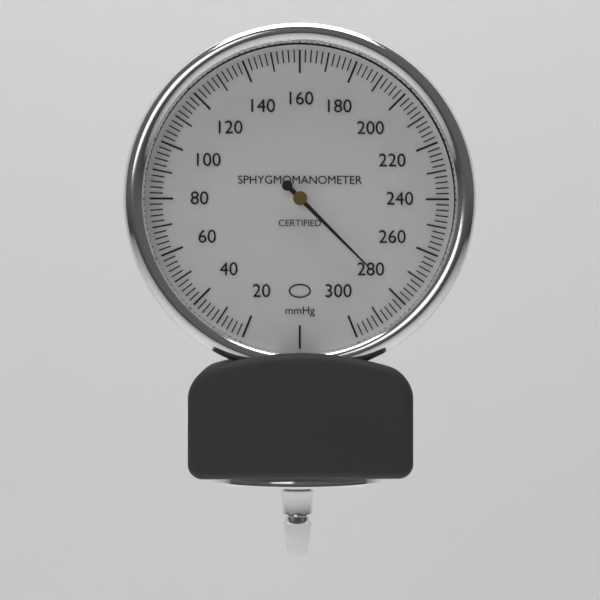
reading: 280 mmHg
